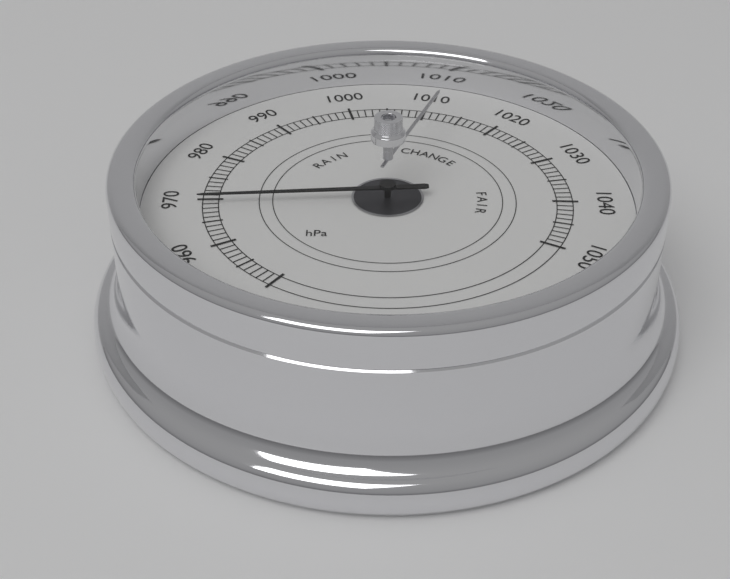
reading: 969 hPa
